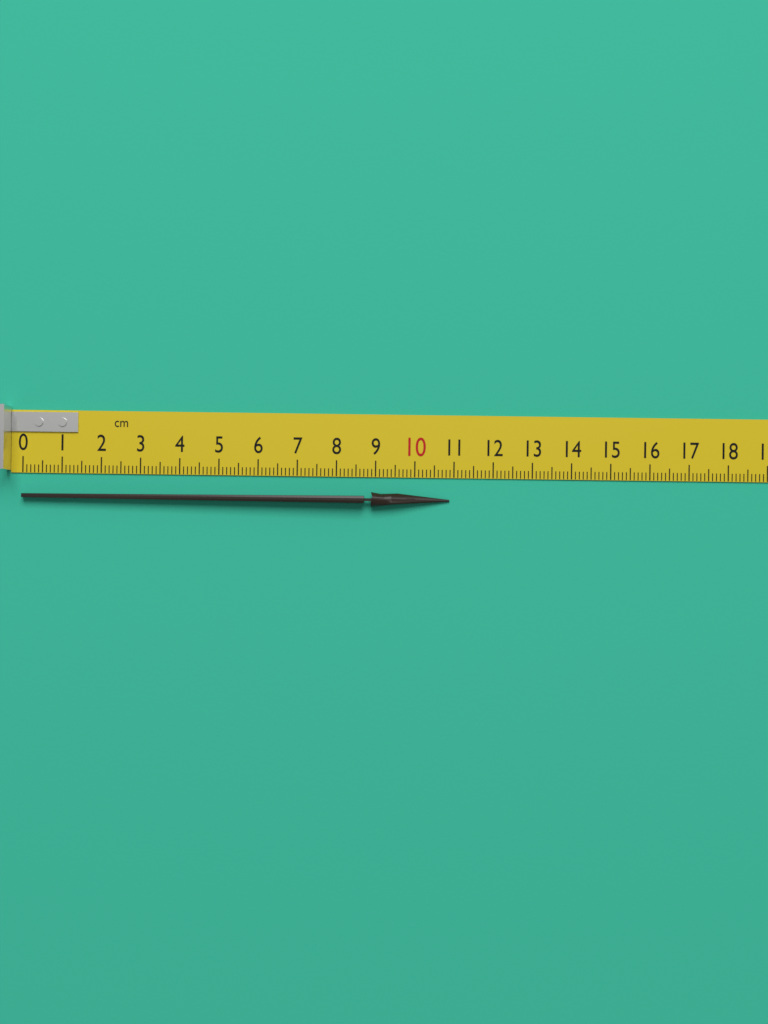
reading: 10.9 cm
